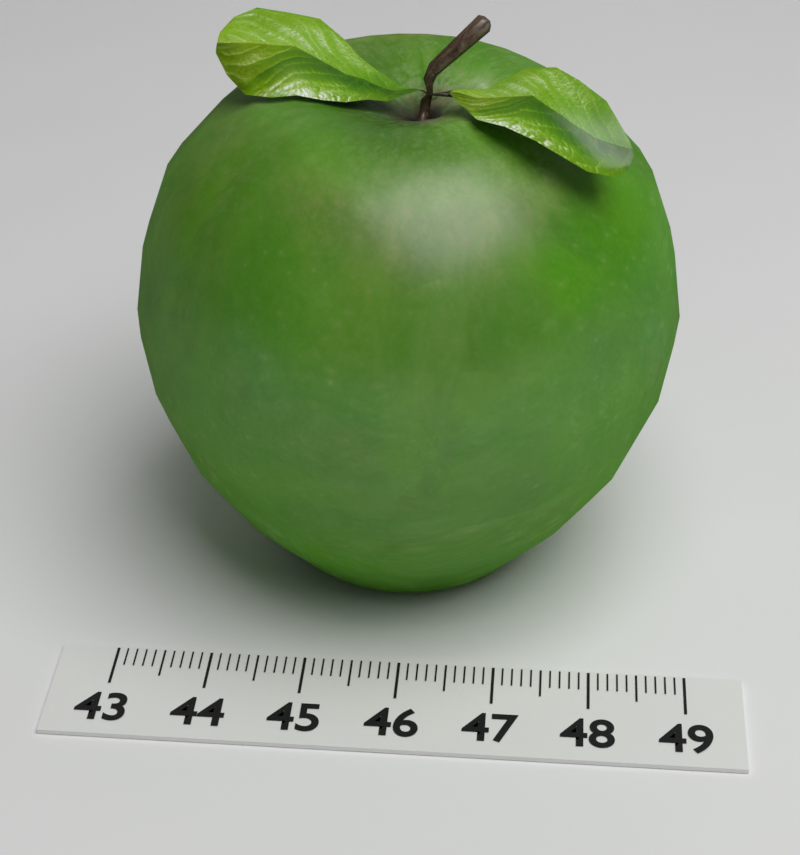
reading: 48.8 (no unit)
